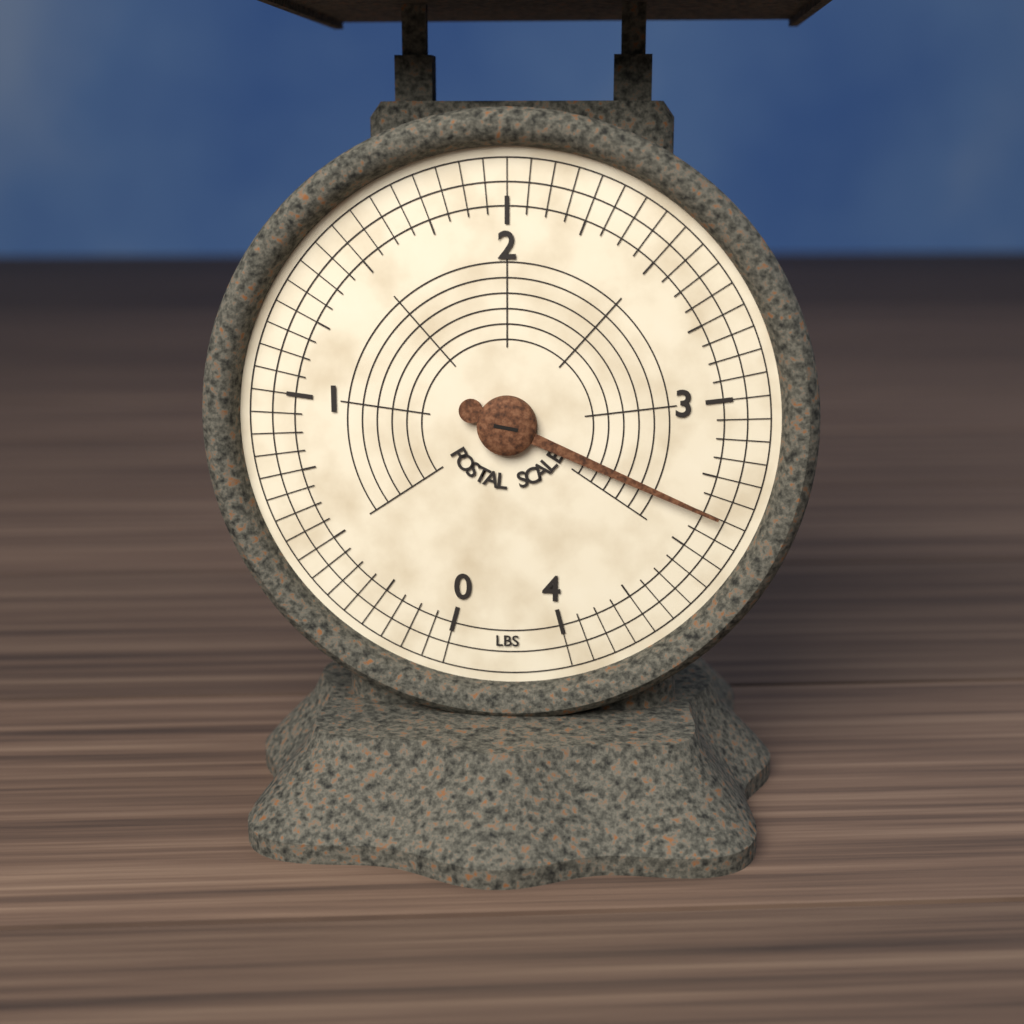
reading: 3.3750 lbs
